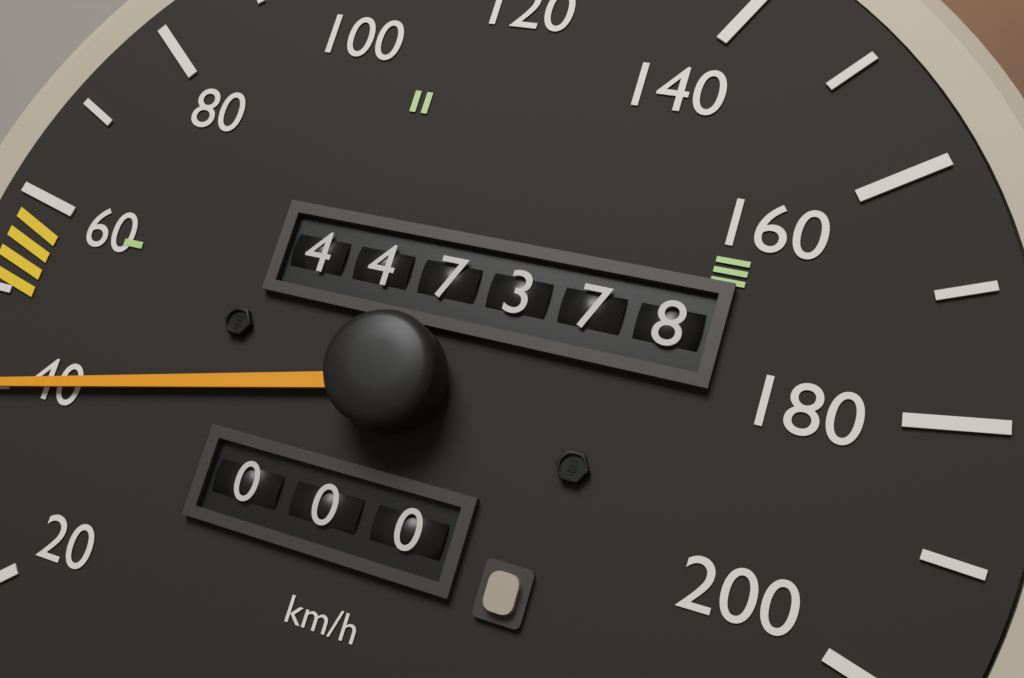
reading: 40 km/h
